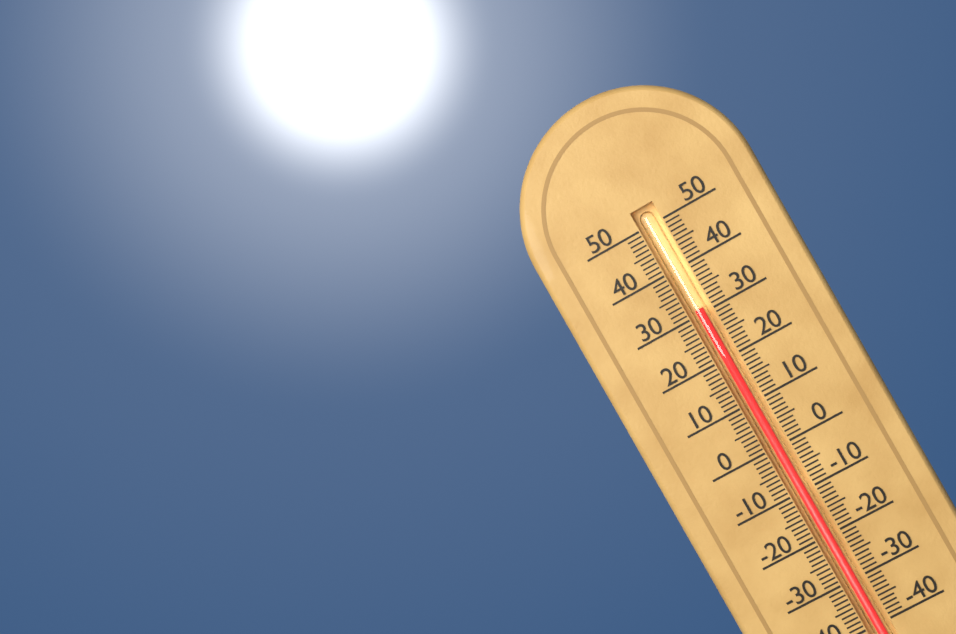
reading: 31 (no unit)
